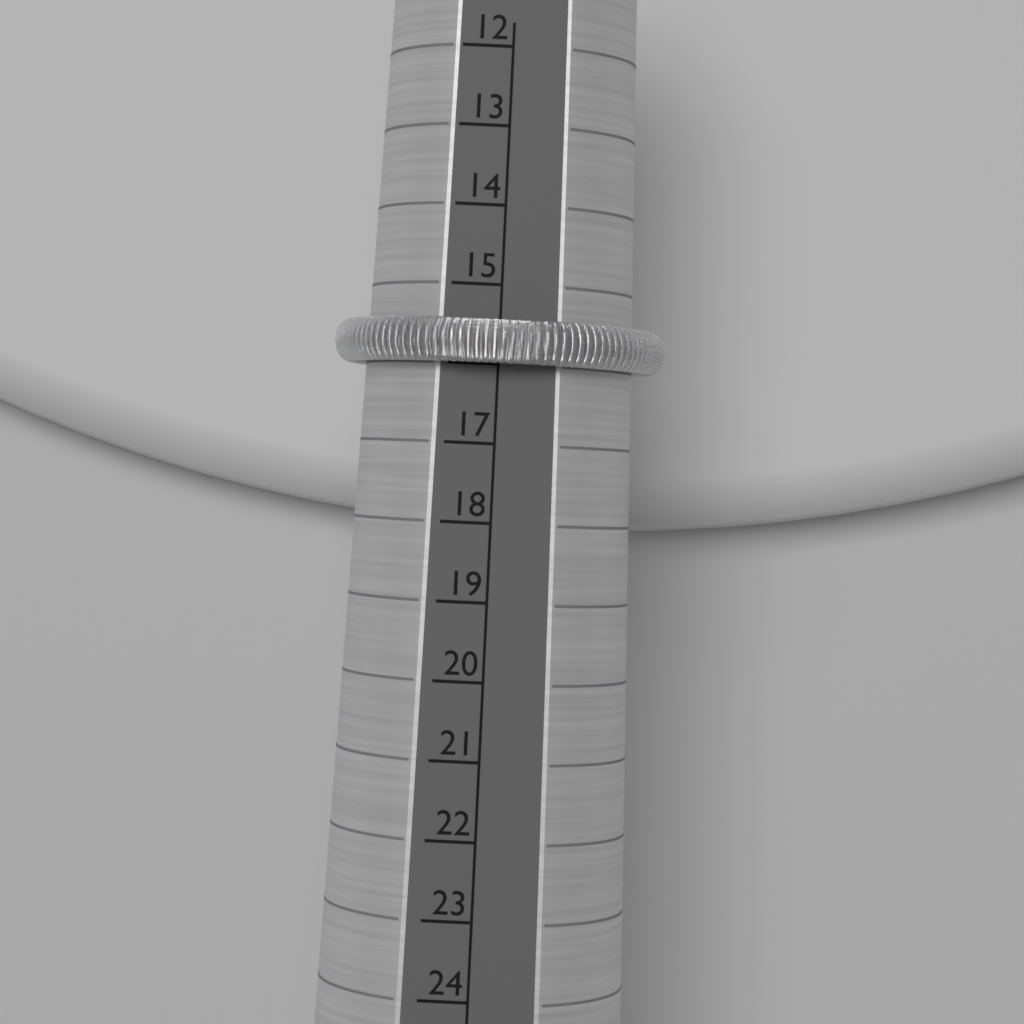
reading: 16 (no unit)
